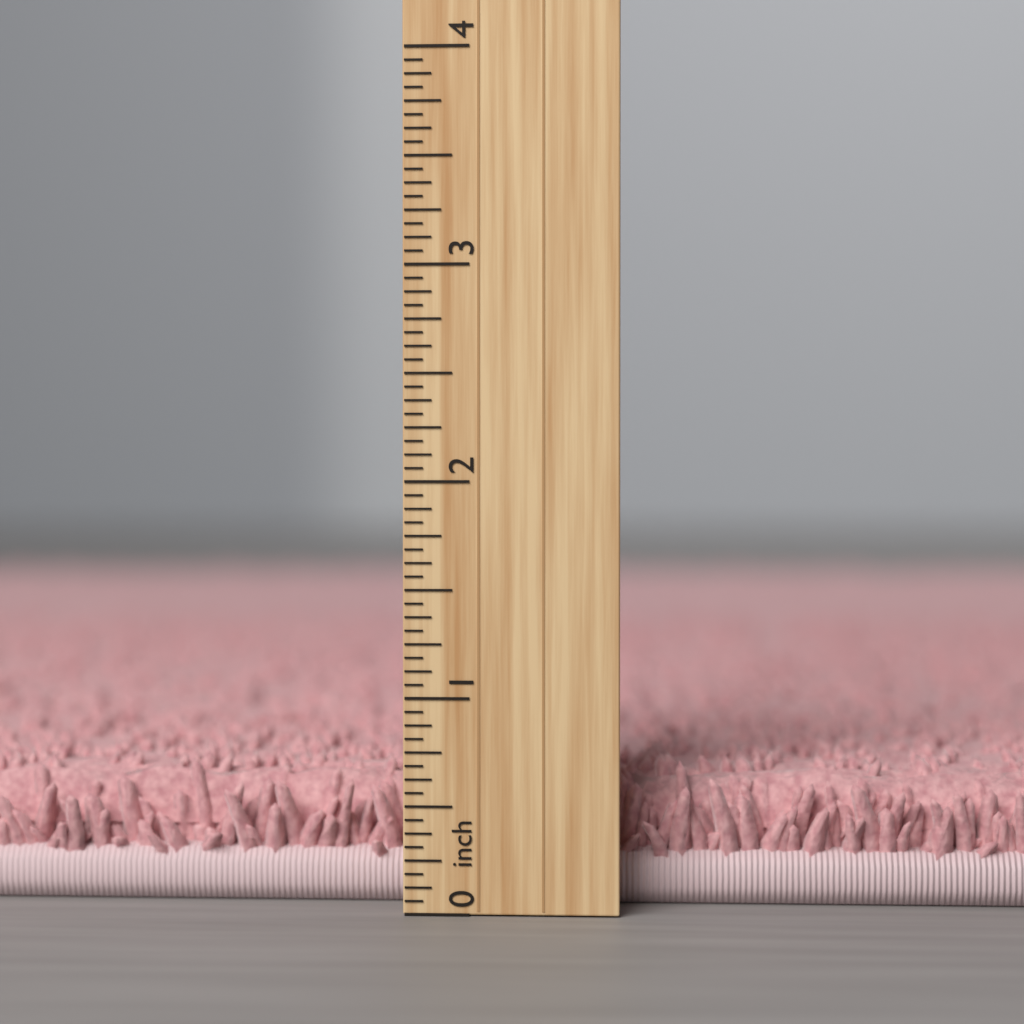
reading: 0.6875 inch
